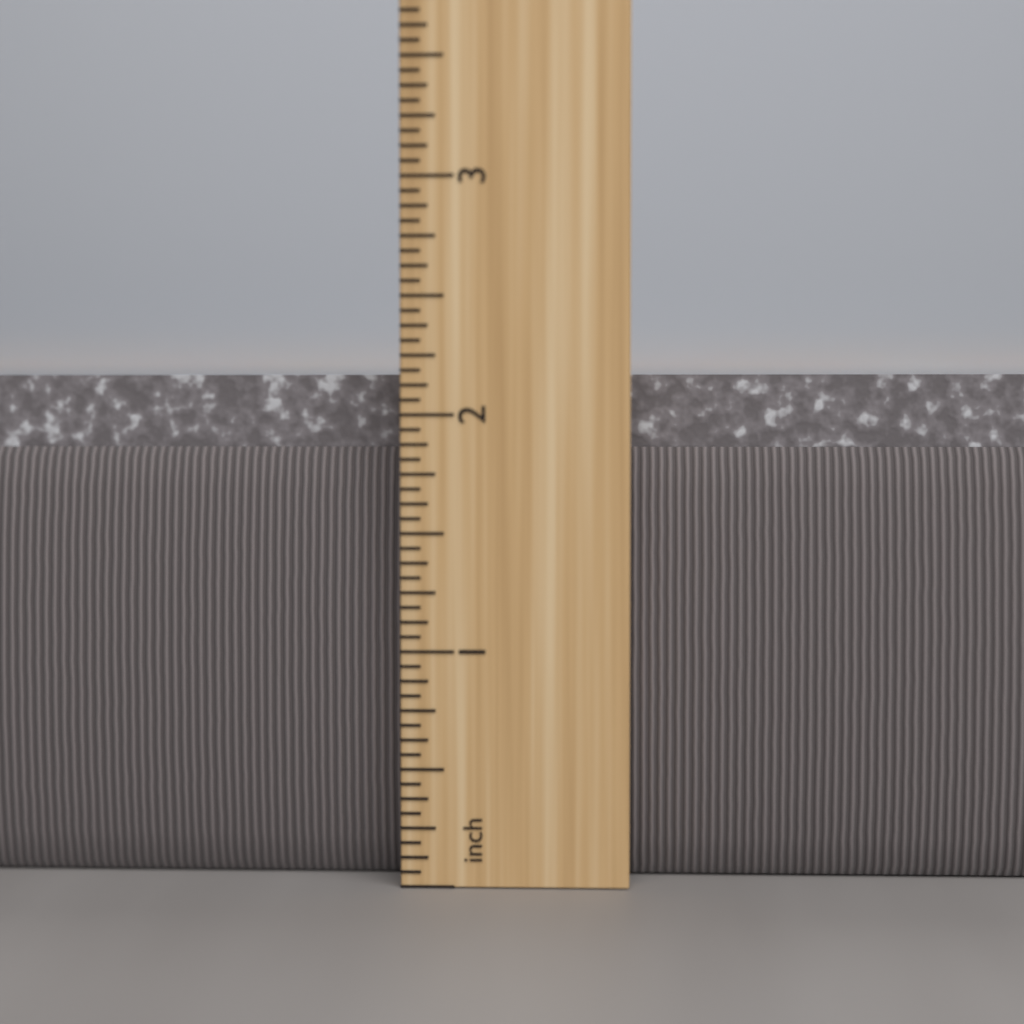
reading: 2.1875 inch
